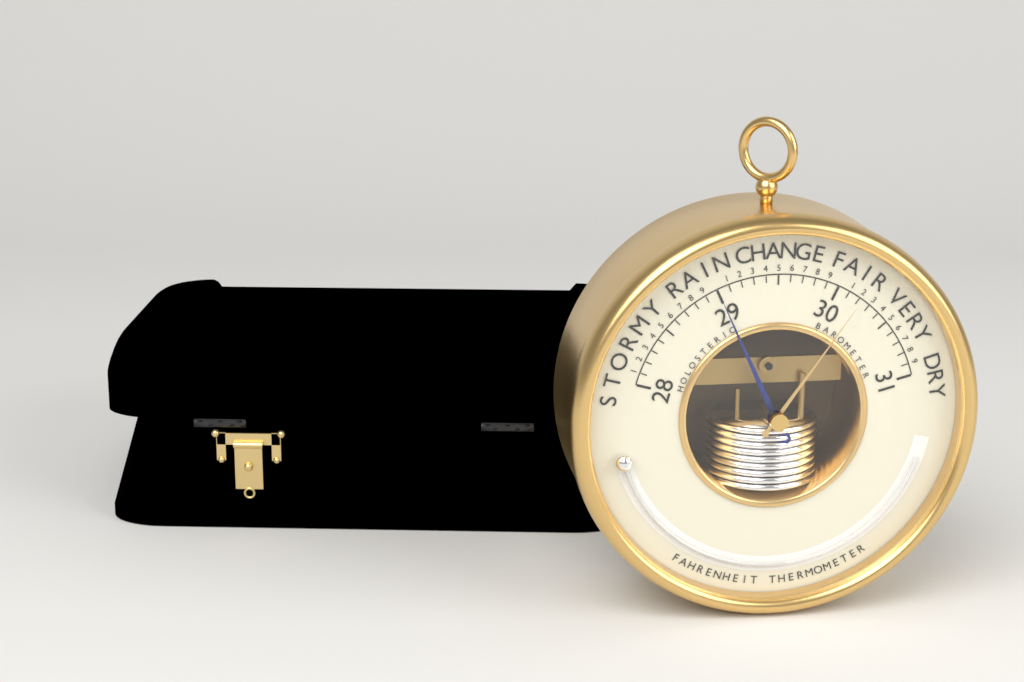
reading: 29.0 inHg
